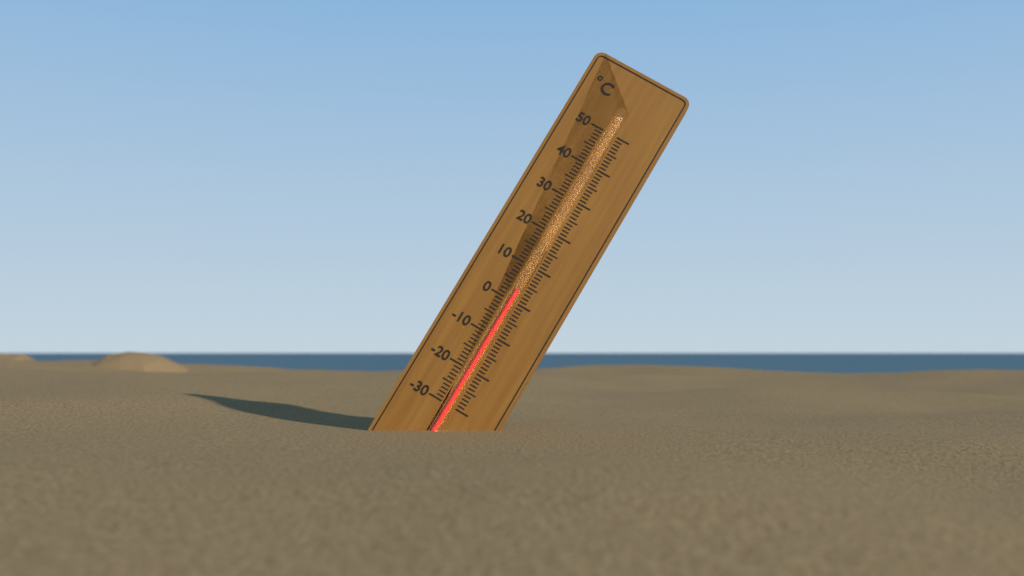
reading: 3 °C
